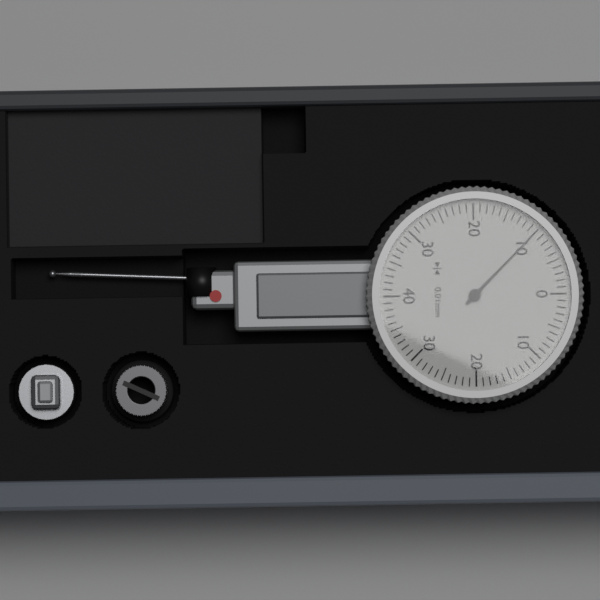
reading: 0.10 mm
